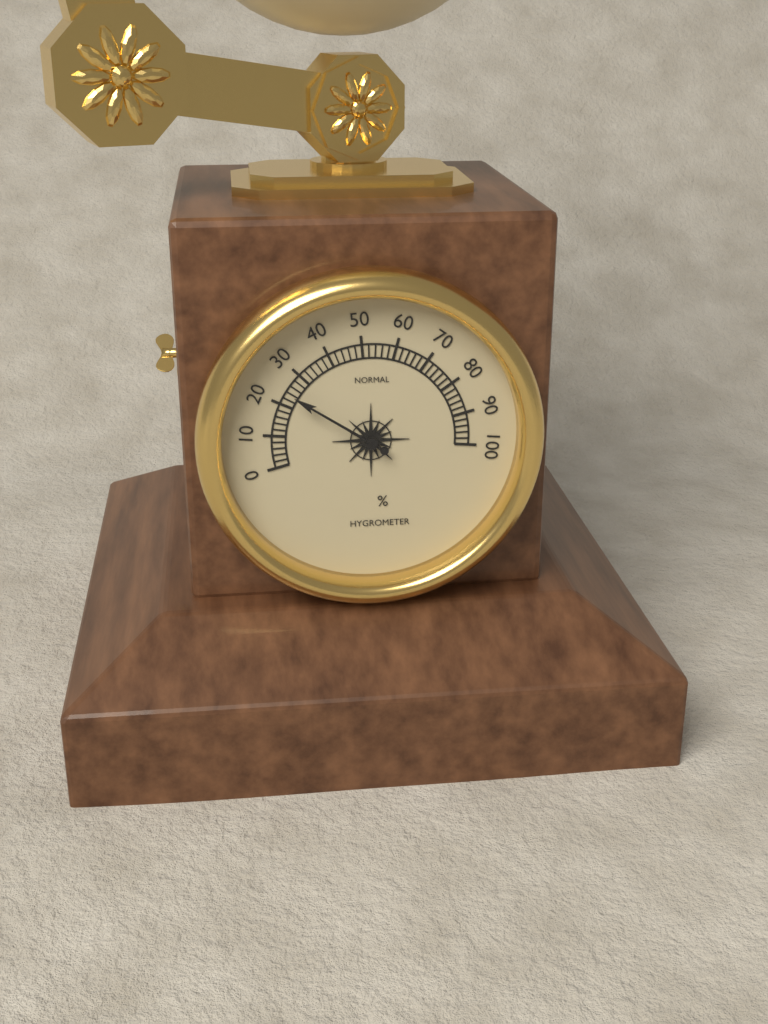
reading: 24 %
